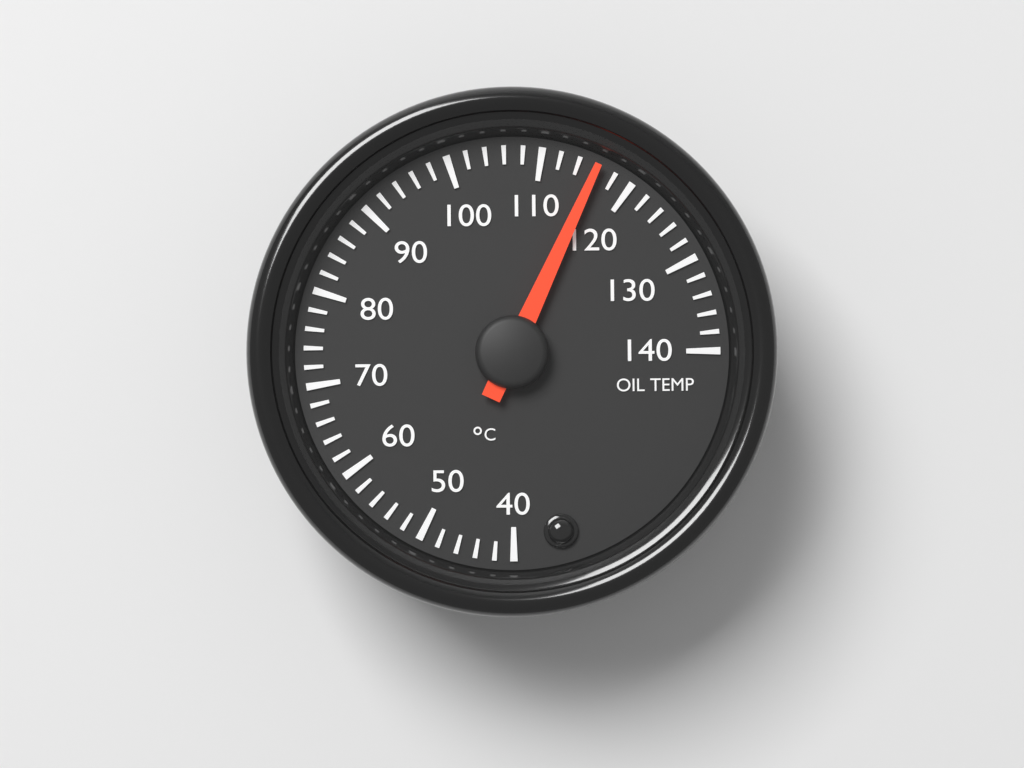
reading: 116 °C
